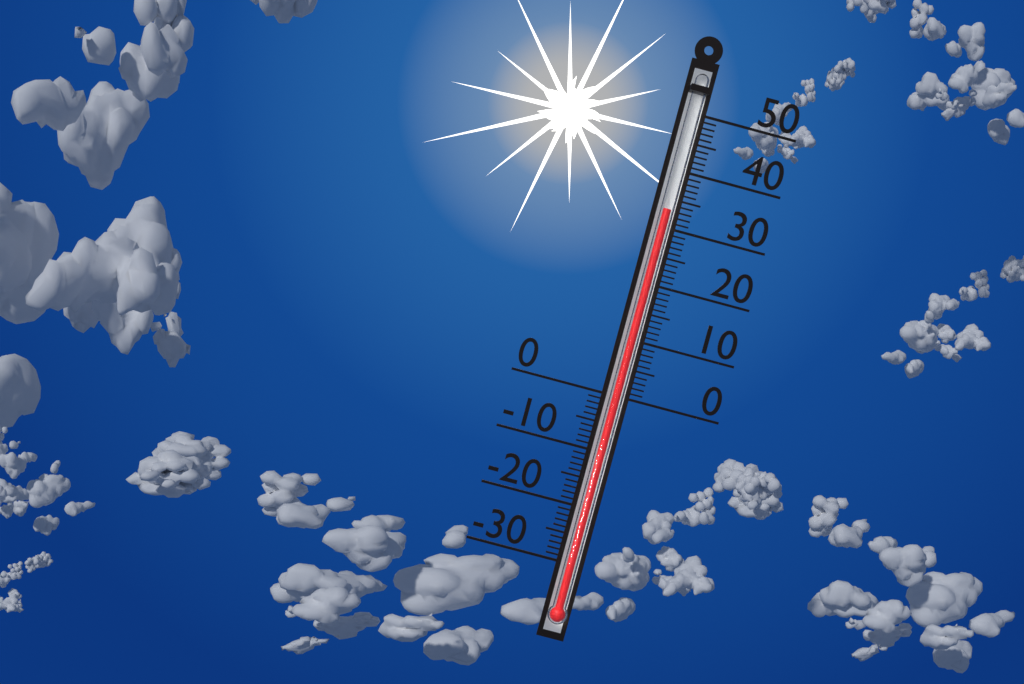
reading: 33 (no unit)
